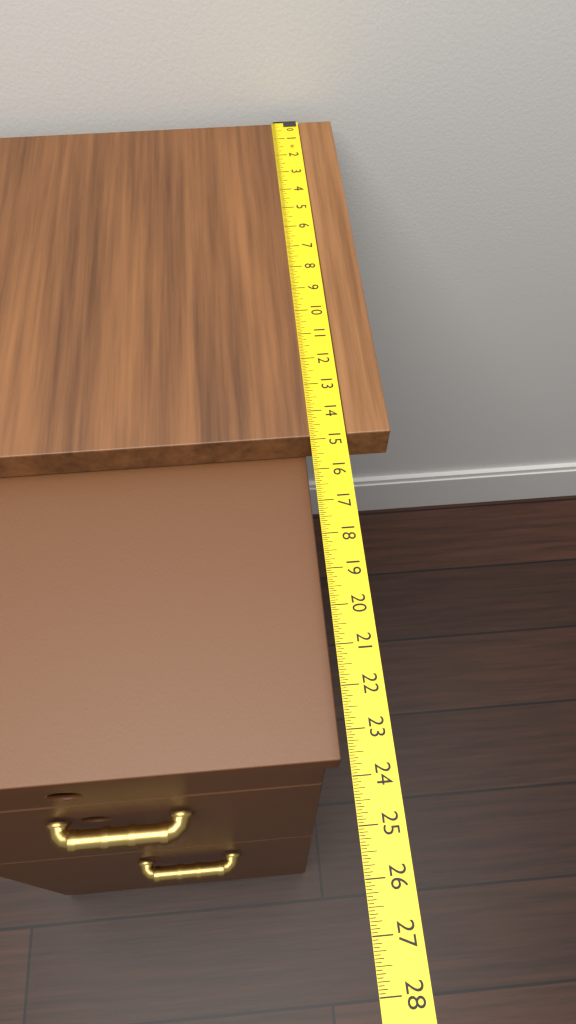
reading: 14.8750 in
